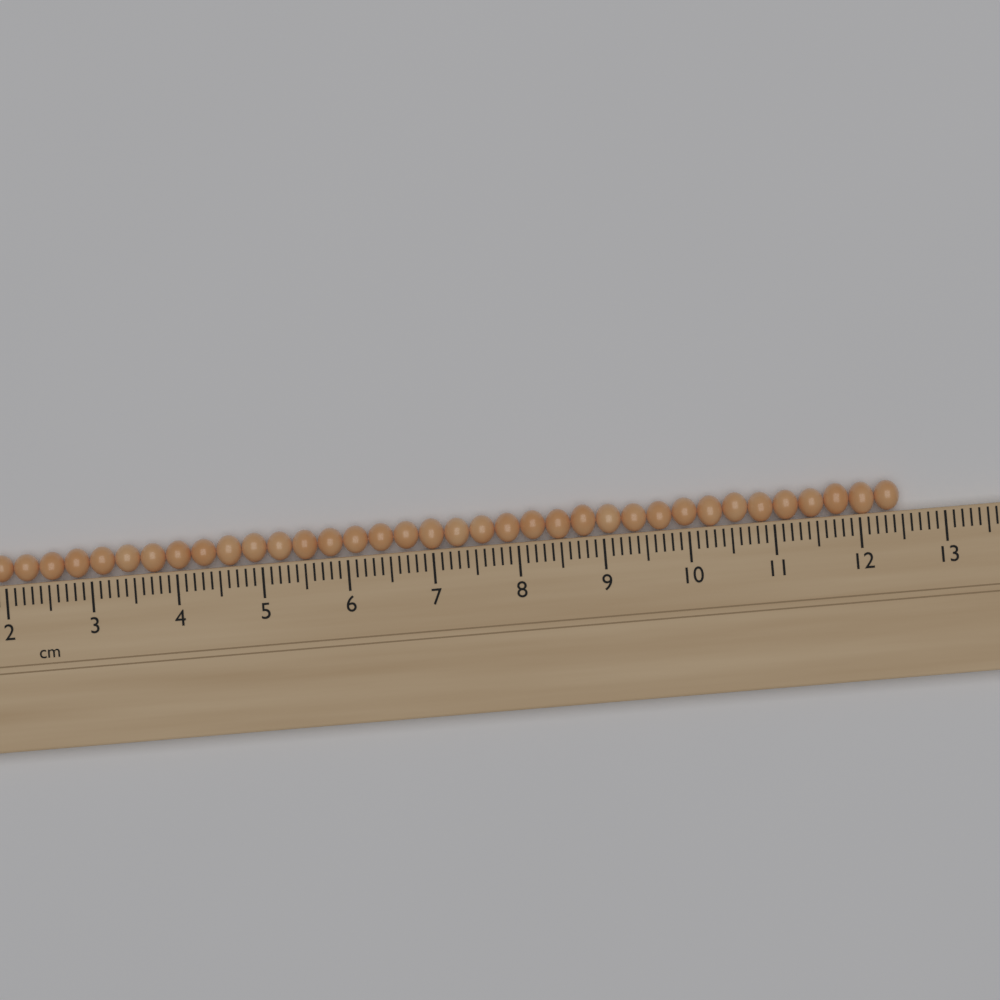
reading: 12.5 cm
